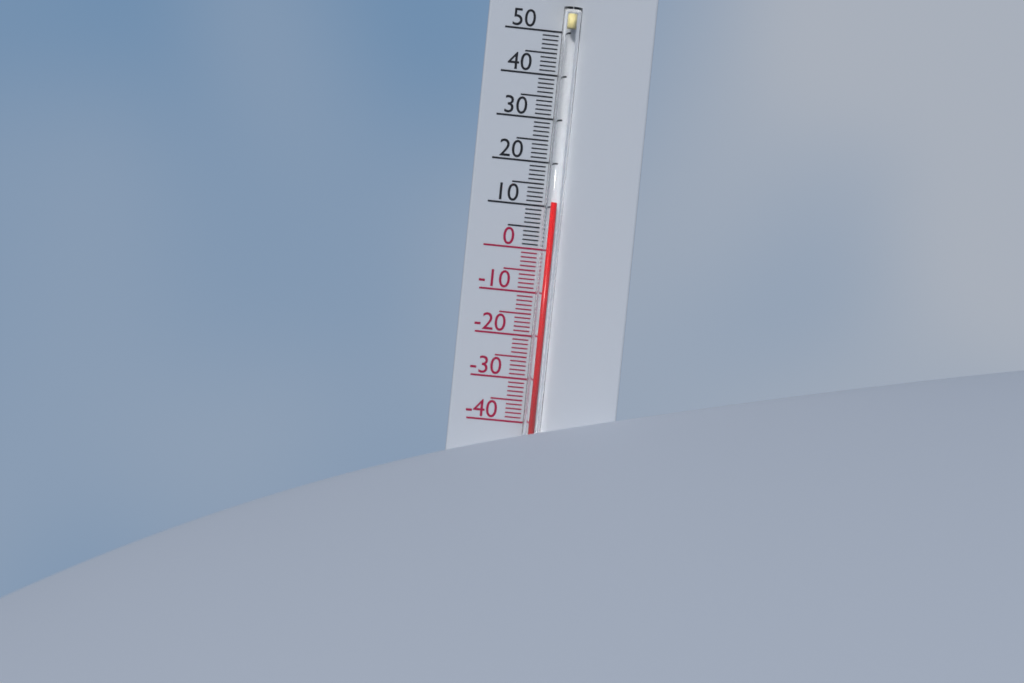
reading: 11 °C
